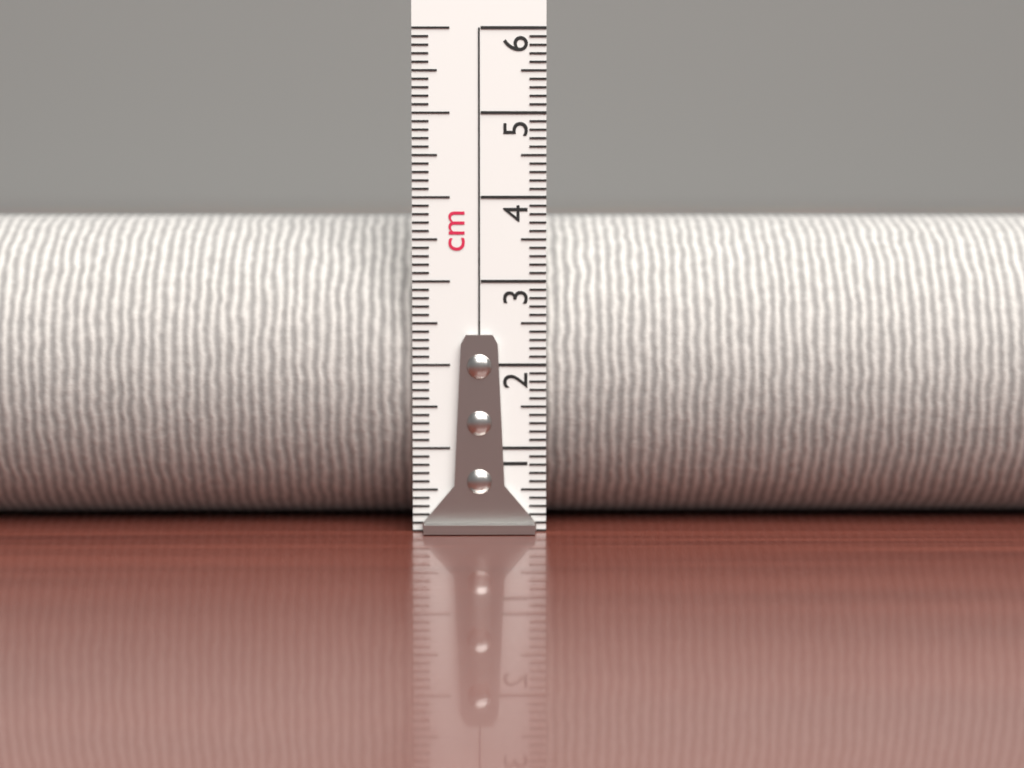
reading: 3.8 cm
